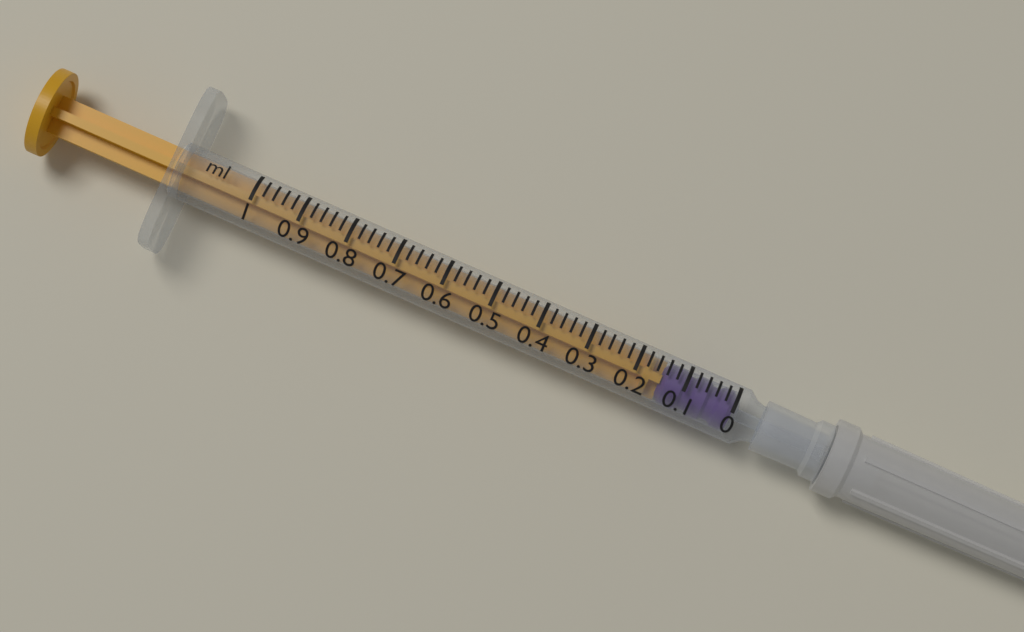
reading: 0.00 ml
